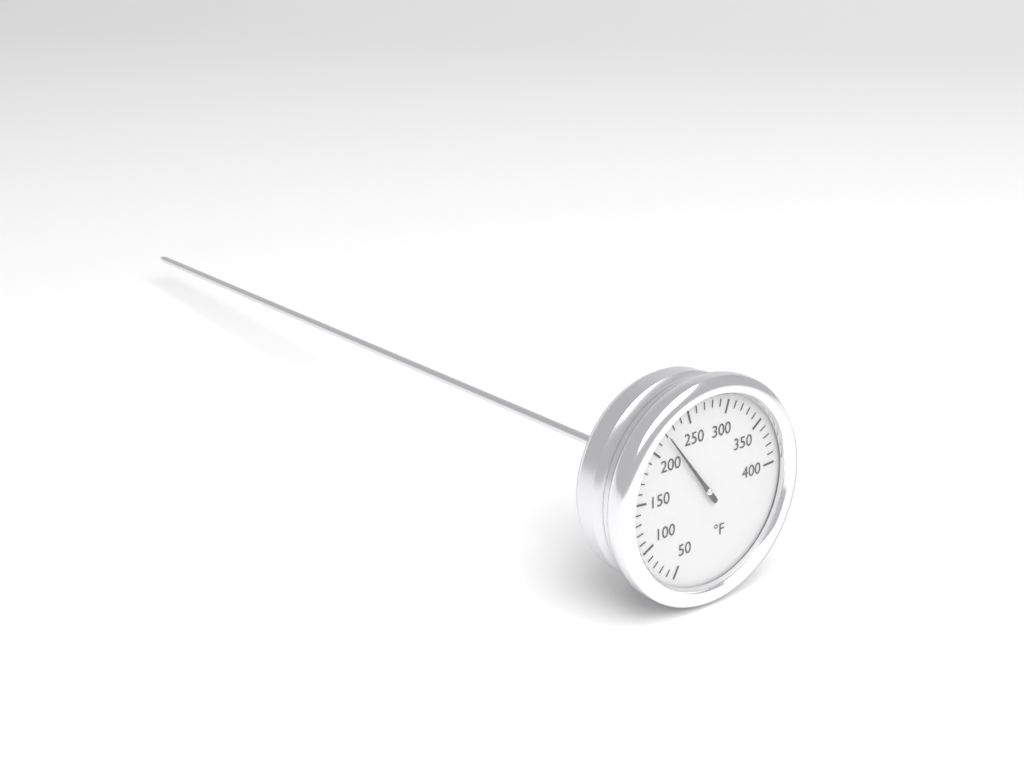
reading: 220 °F
